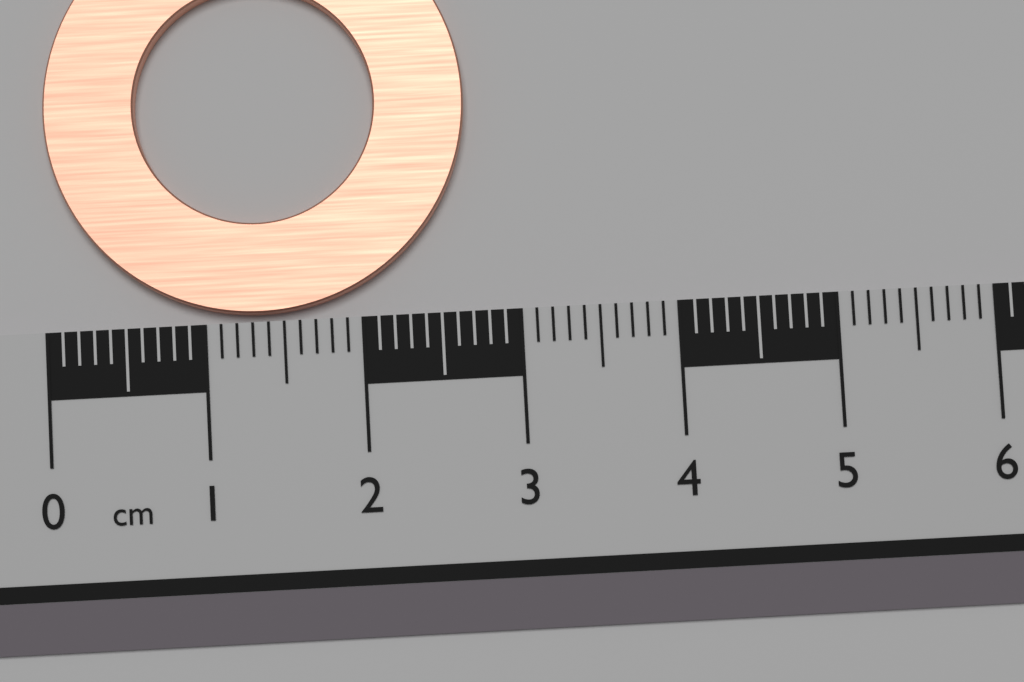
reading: 2.7 cm
